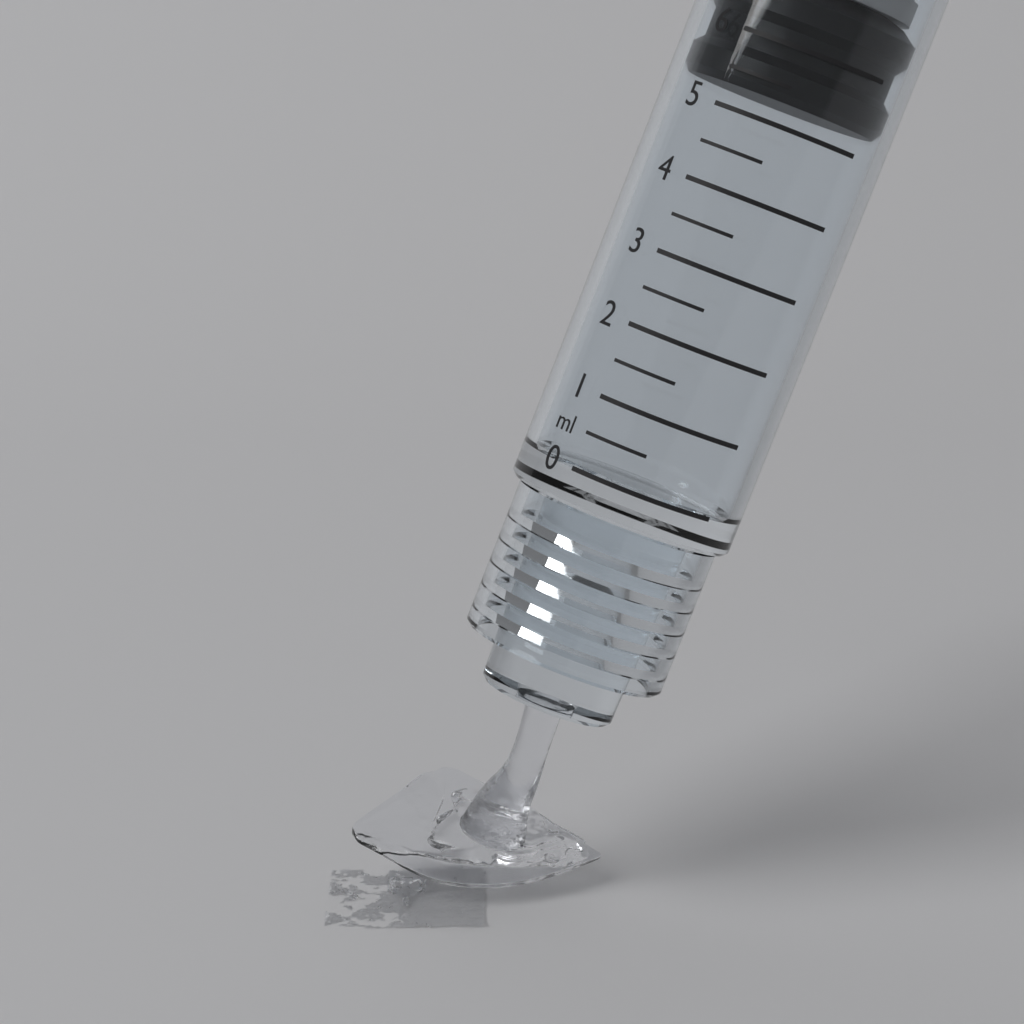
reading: 5.3 ml
